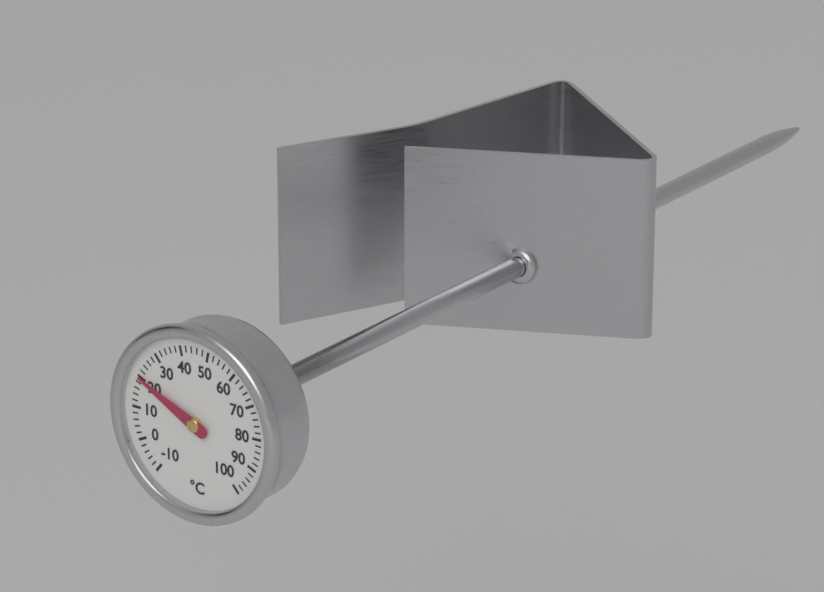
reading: 20 °C
